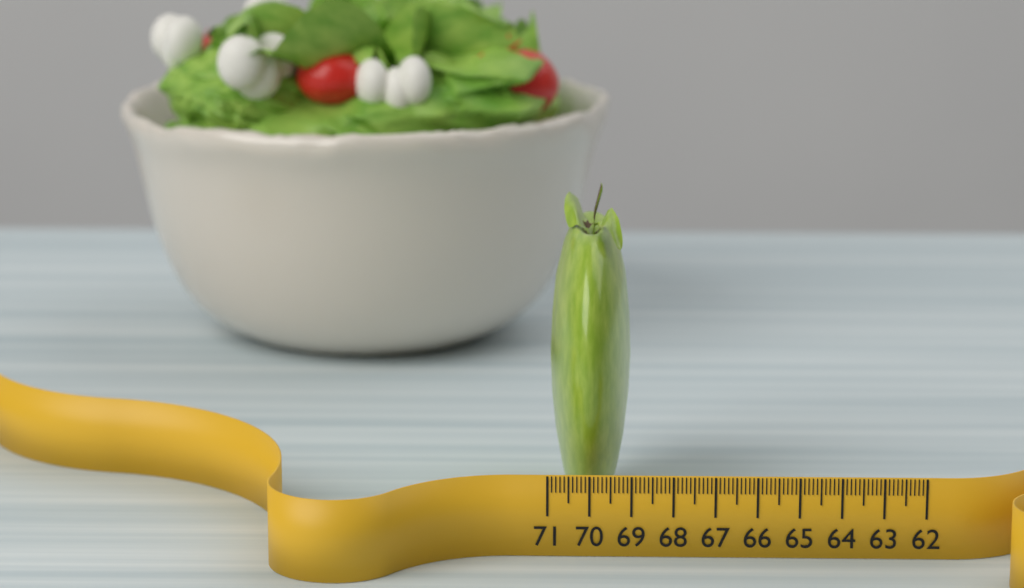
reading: 69.0 (no unit)
